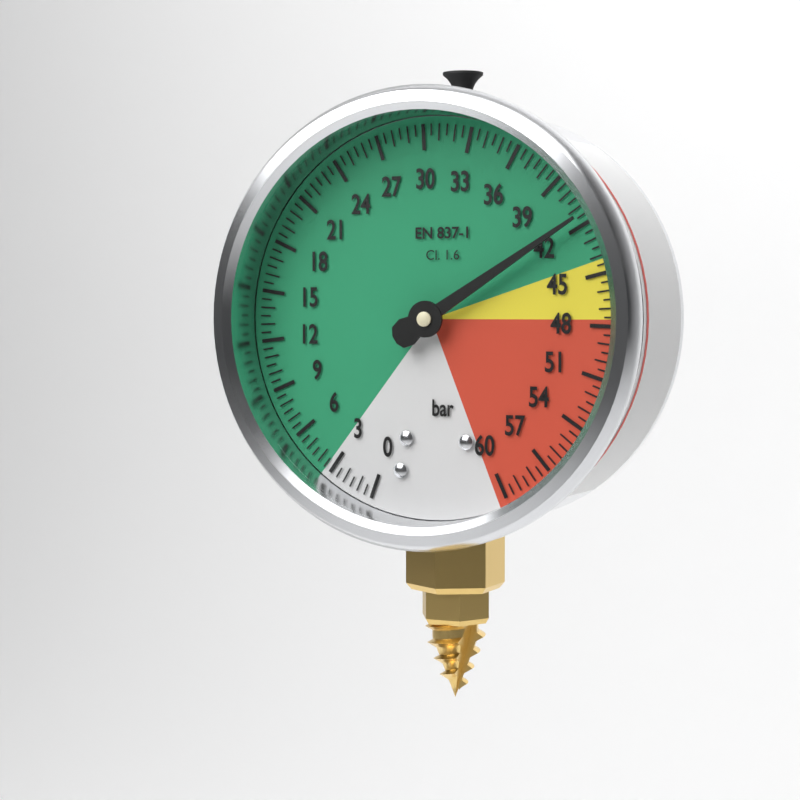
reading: 41.5 bar
